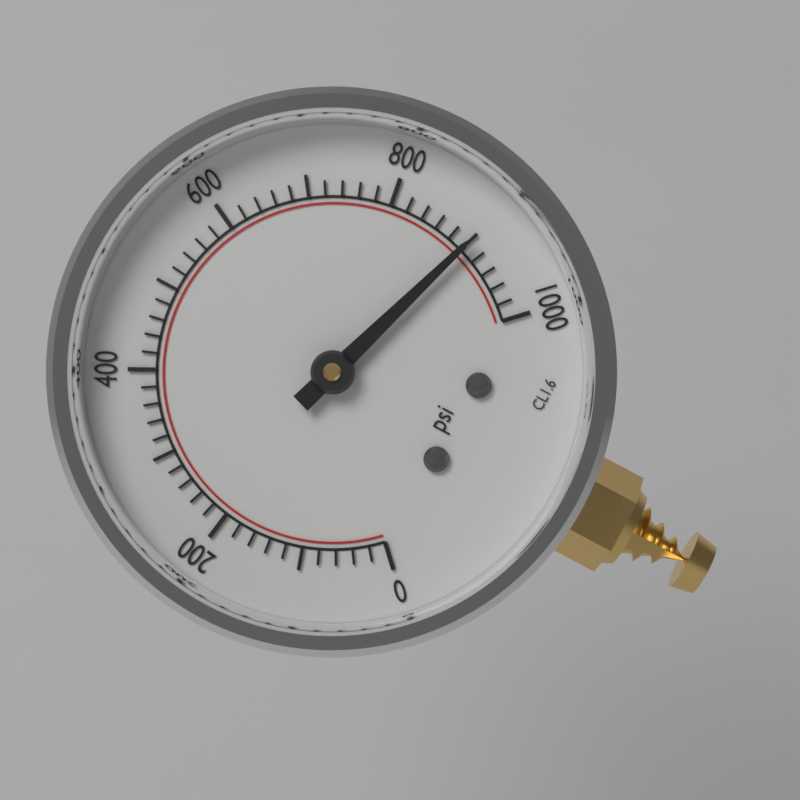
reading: 900 psi
